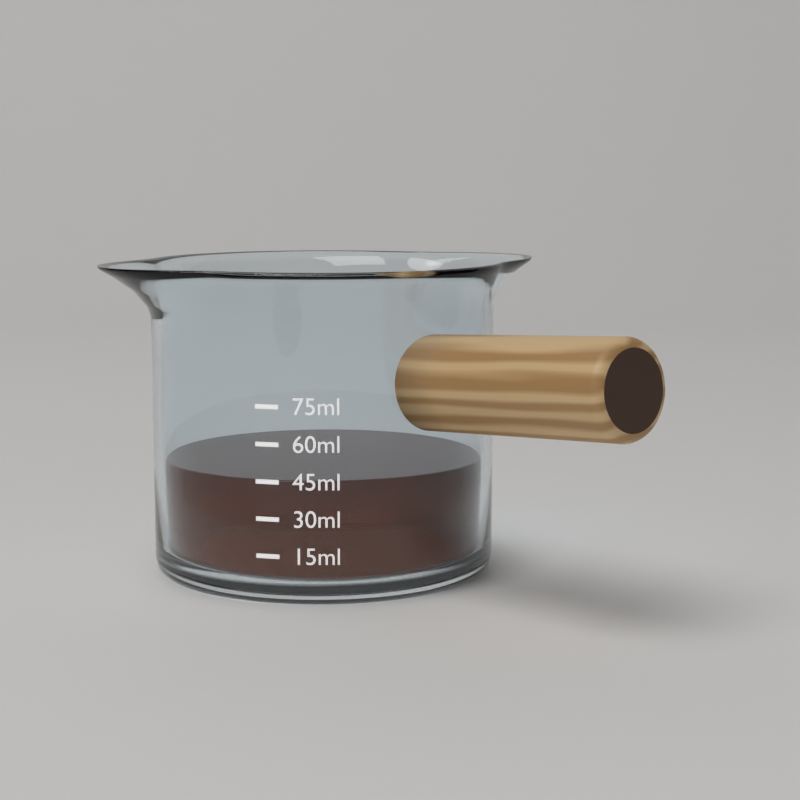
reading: 45 ml
